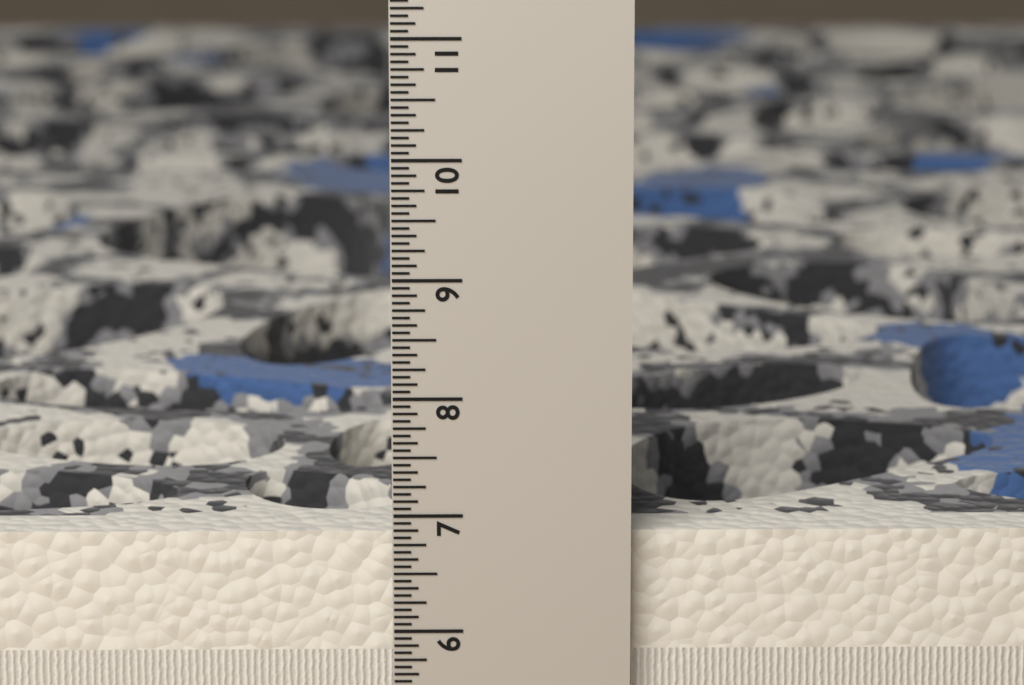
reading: 6.8125 in
